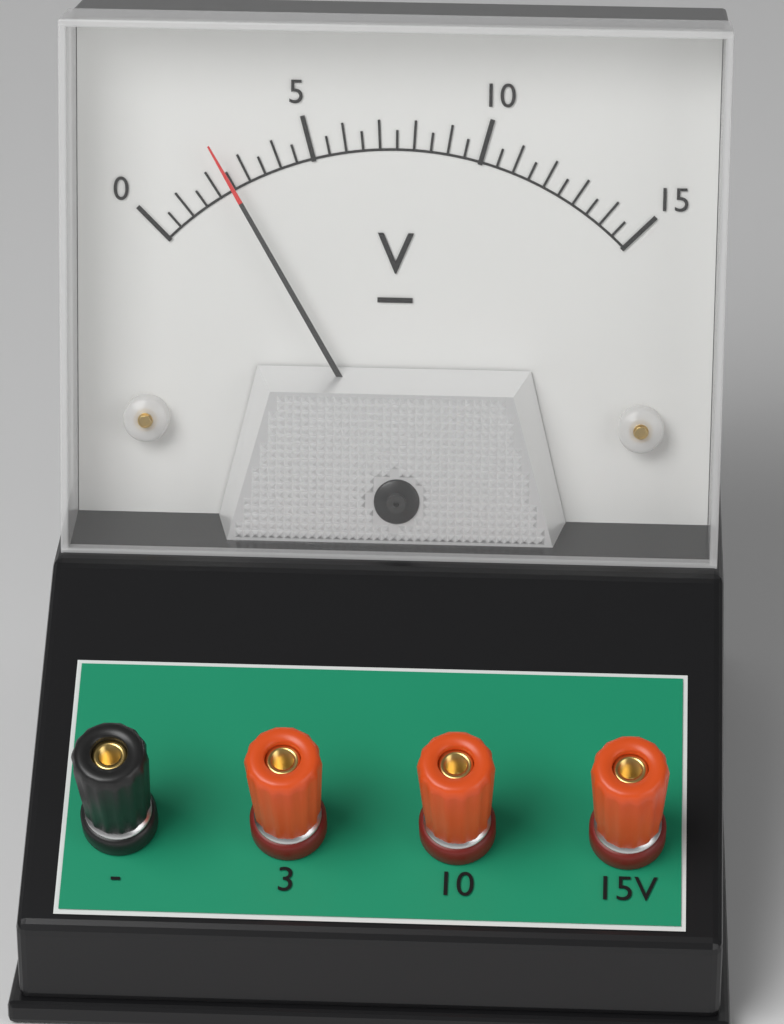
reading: 2.5 V
